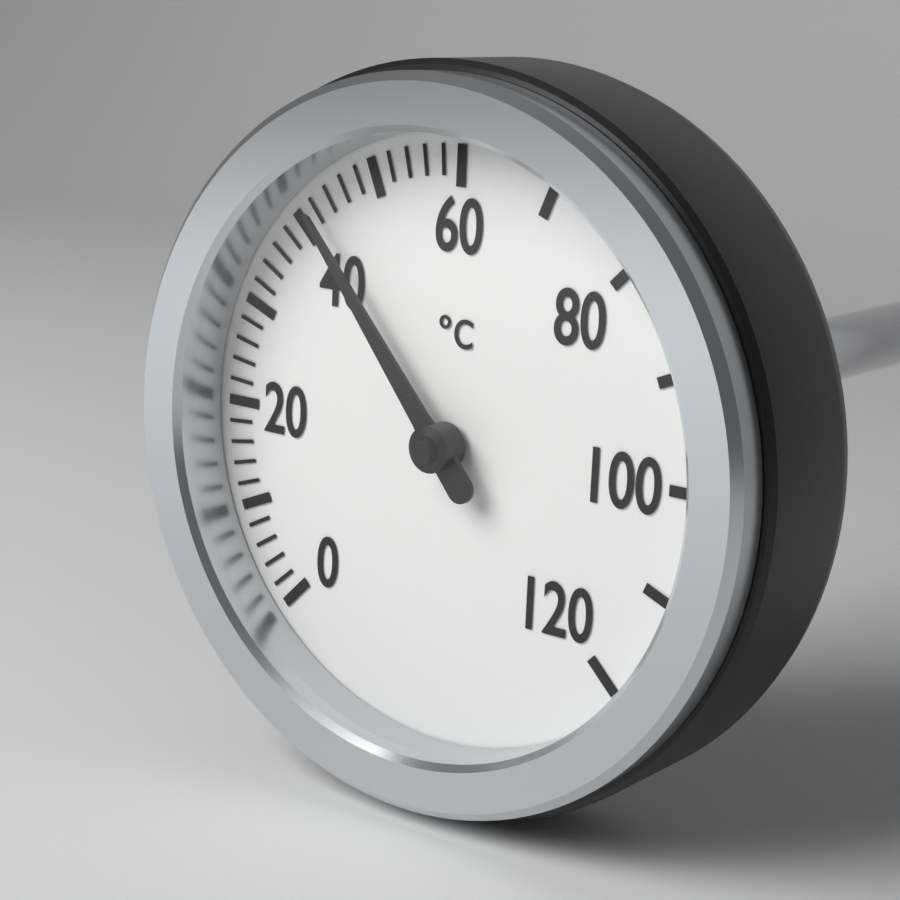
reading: 42 °C
